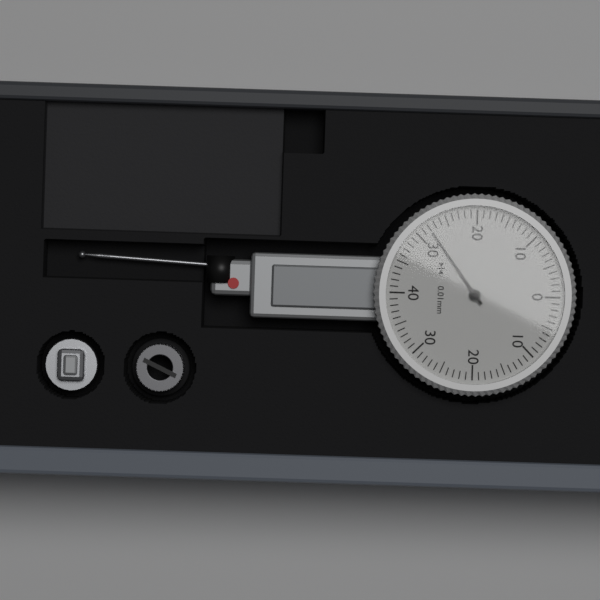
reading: 0.28 mm
